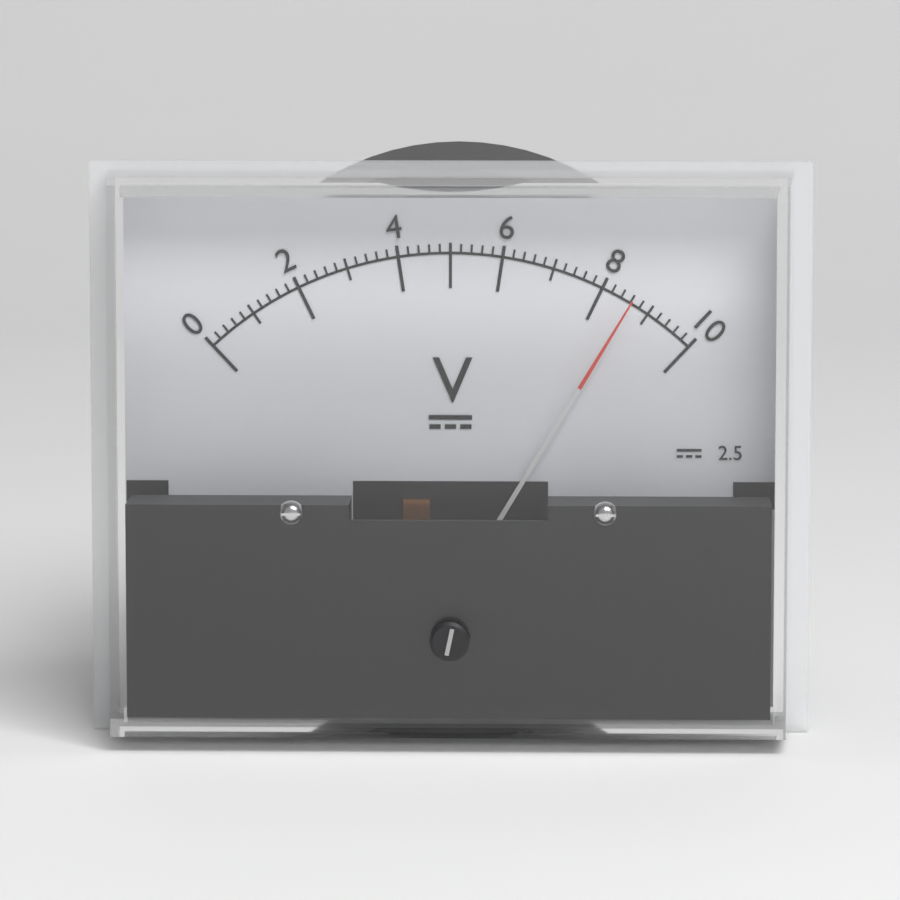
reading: 8.6 V
